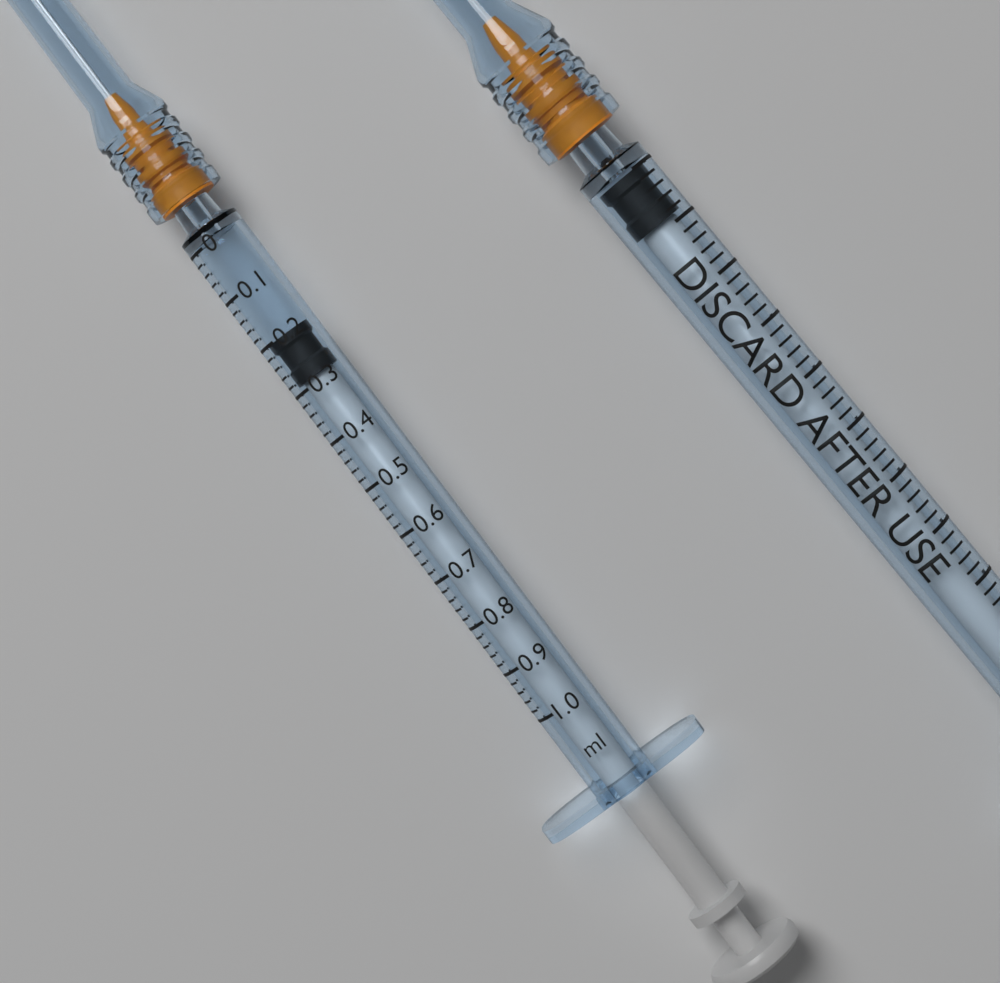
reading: 0.20 ml
